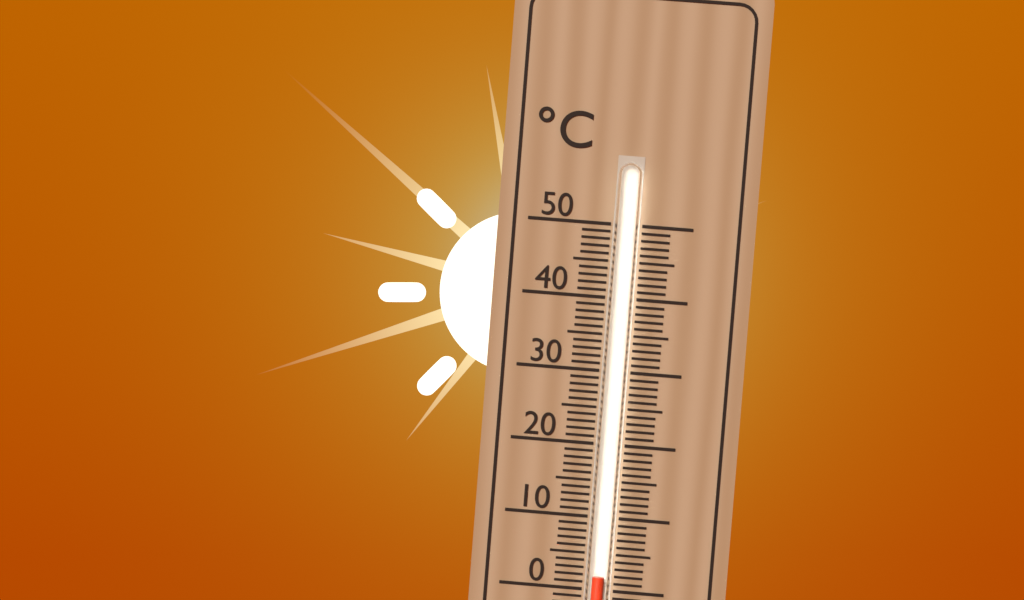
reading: 2 °C
